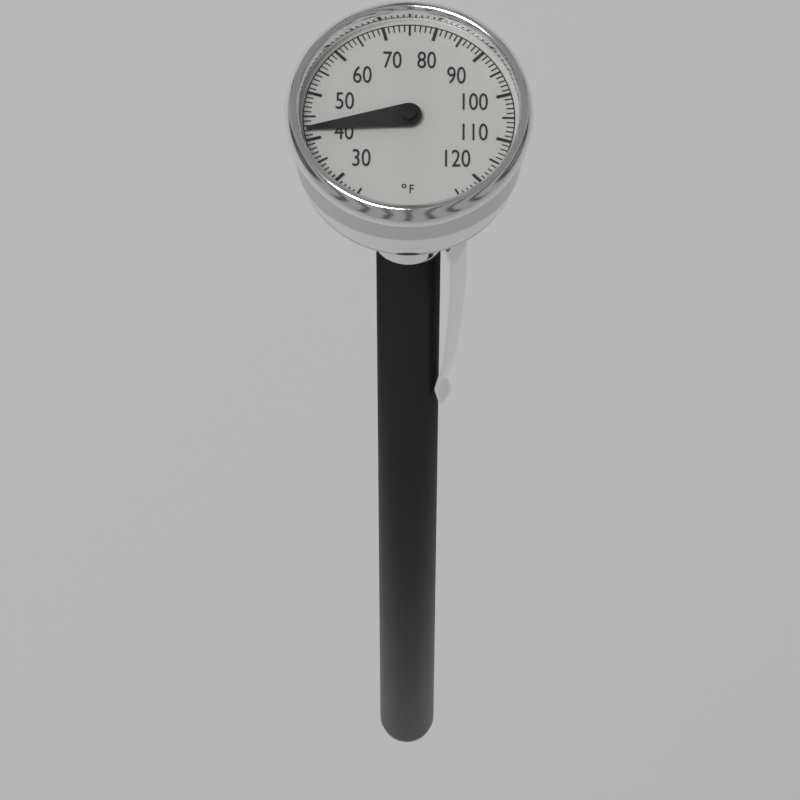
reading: 42 °F
